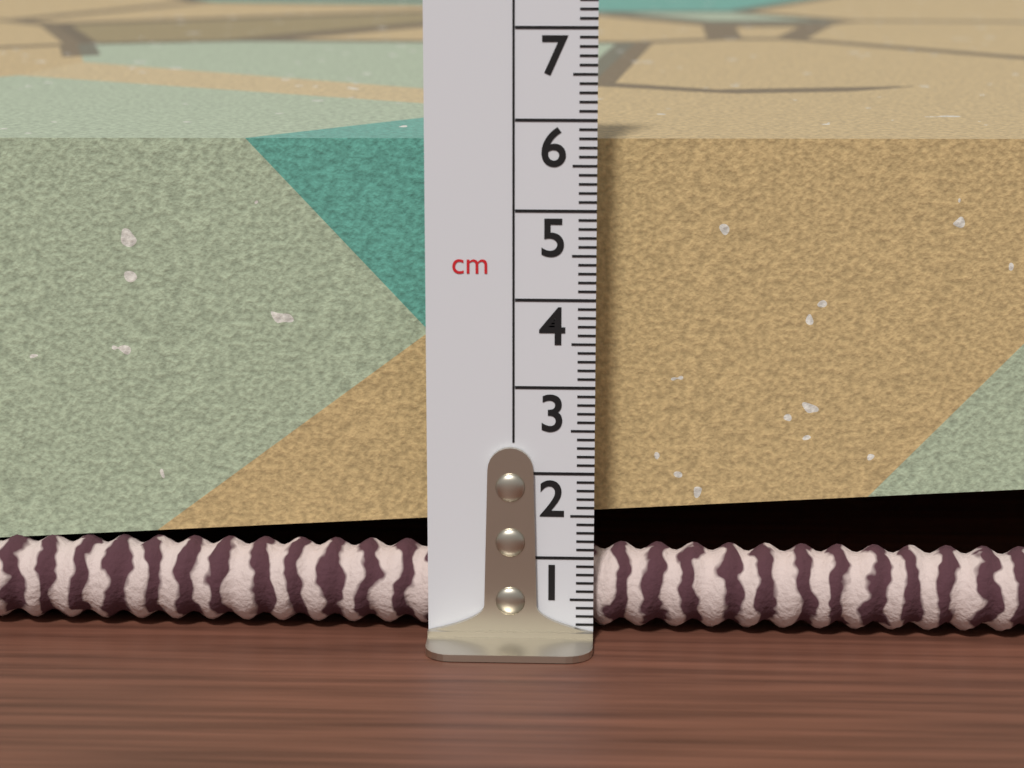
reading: 5.7 cm
